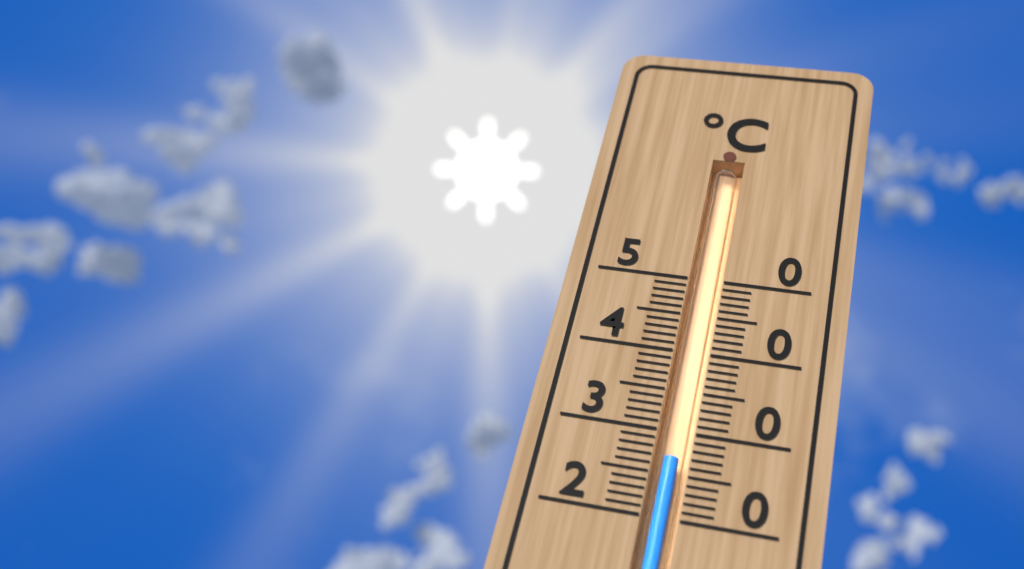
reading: 27 °C
